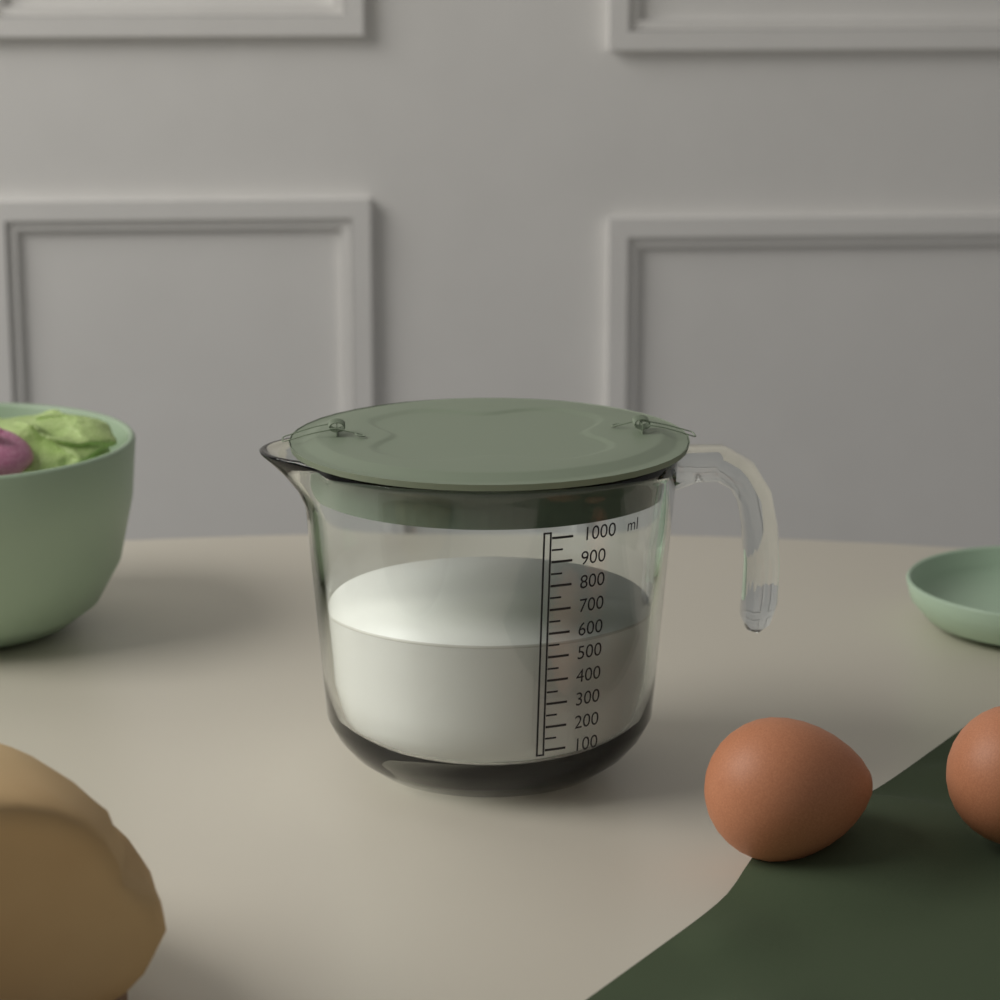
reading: 550 ml
